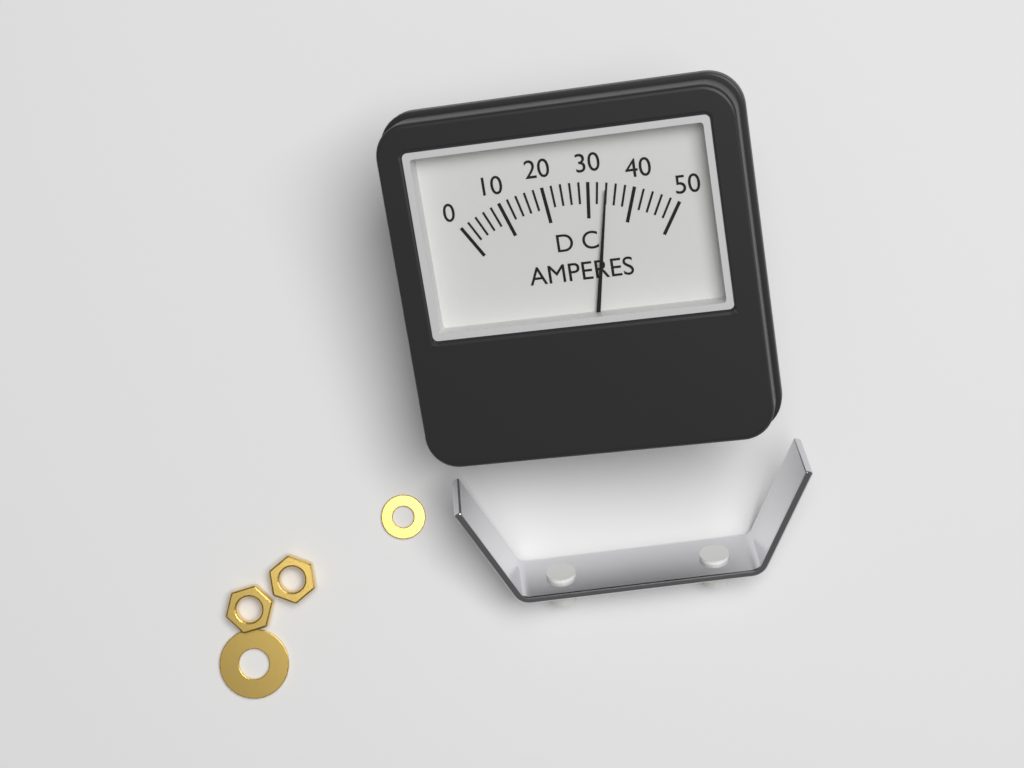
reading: 34 A
